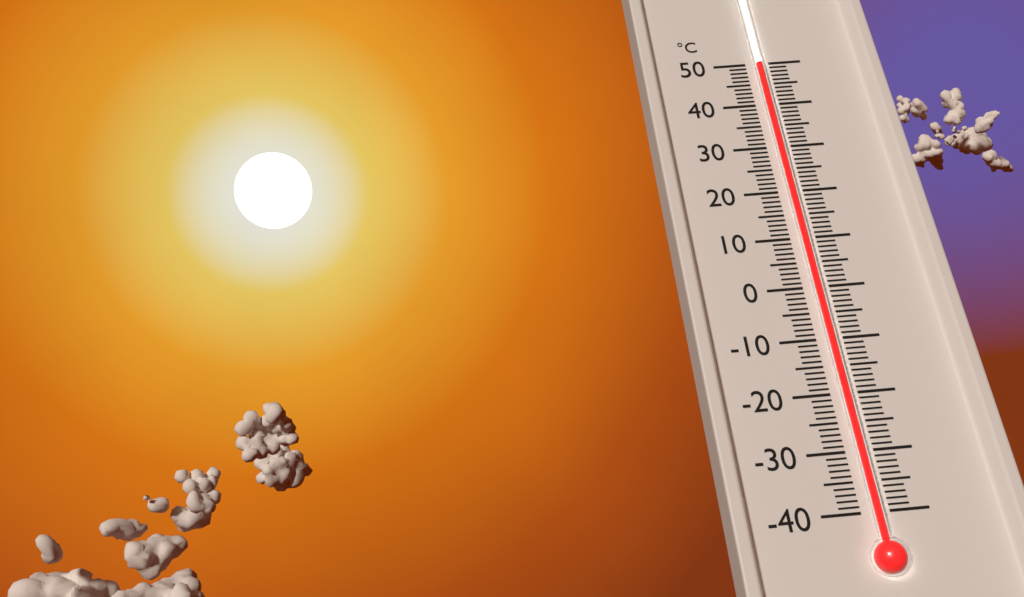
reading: 49 °C
